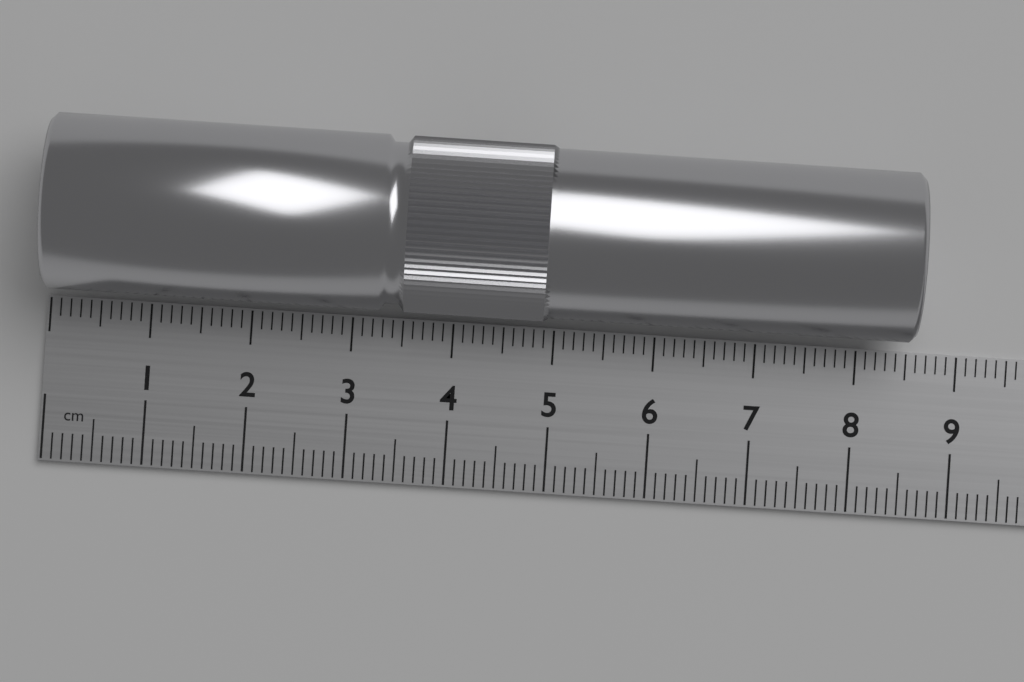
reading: 8.5 cm
